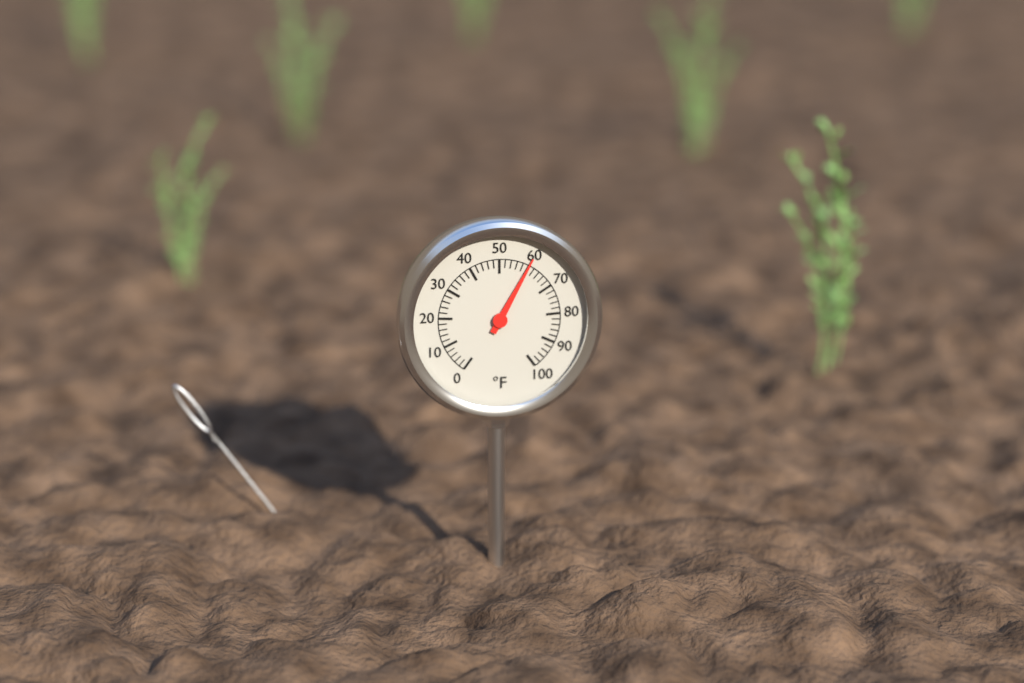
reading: 60 °F
